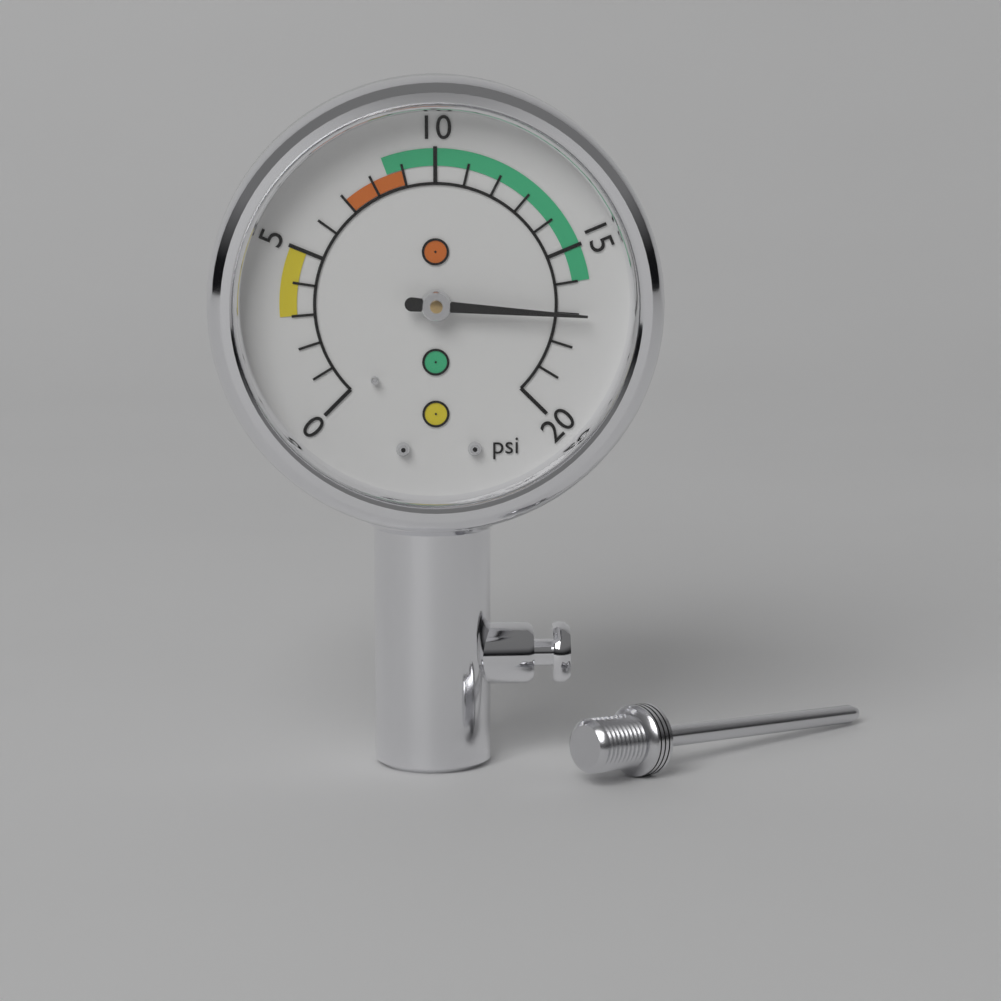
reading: 17 psi
